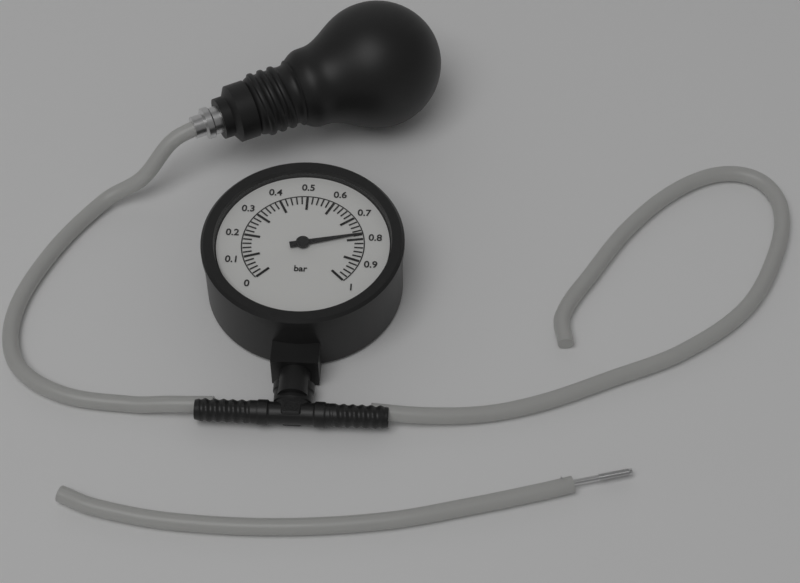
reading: 0.78 bar
